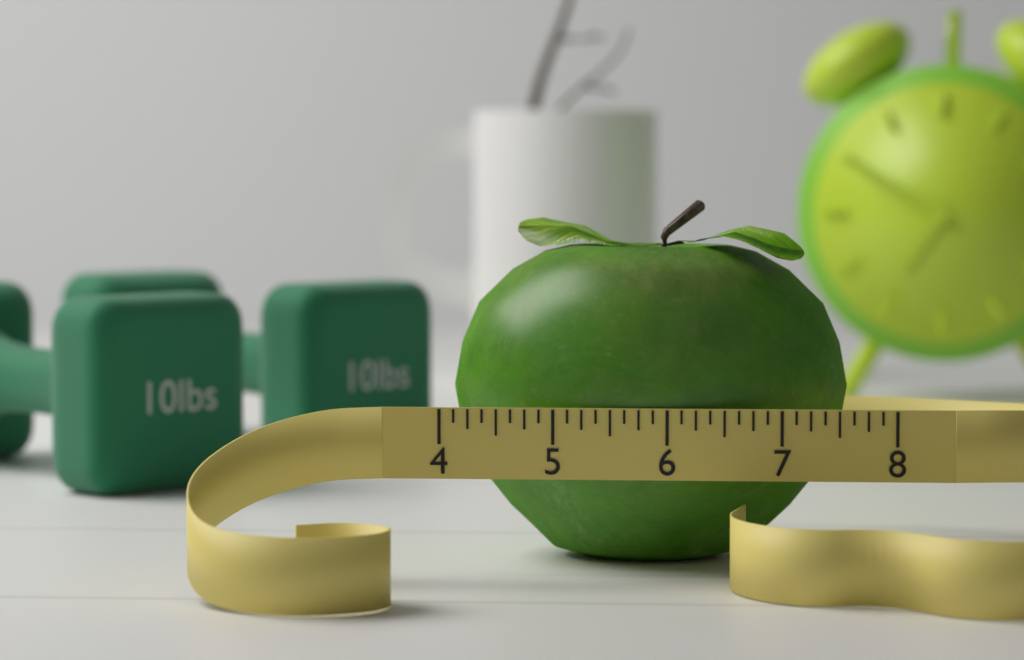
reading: 7.625 (no unit)
